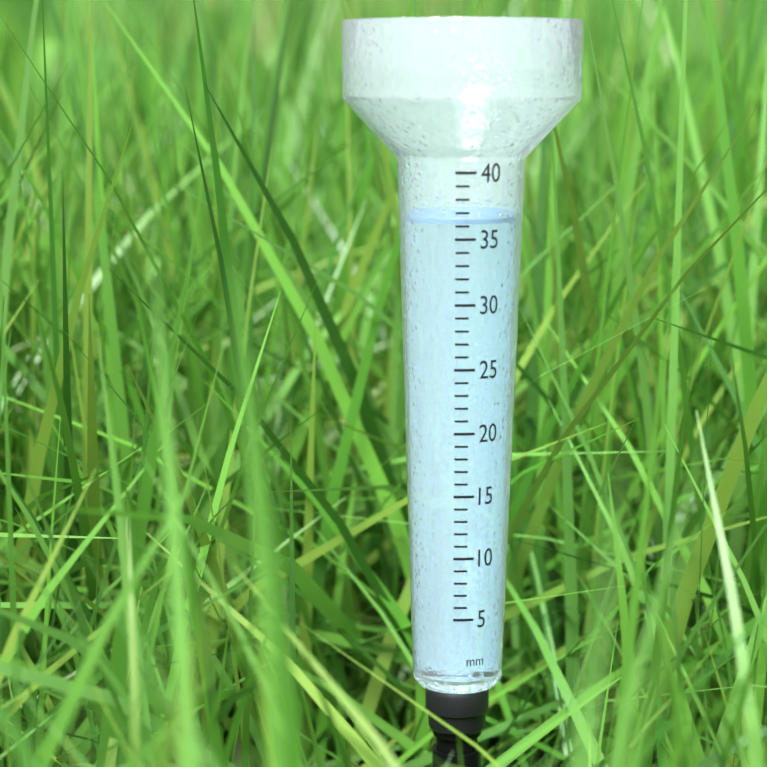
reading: 36.5 mm
